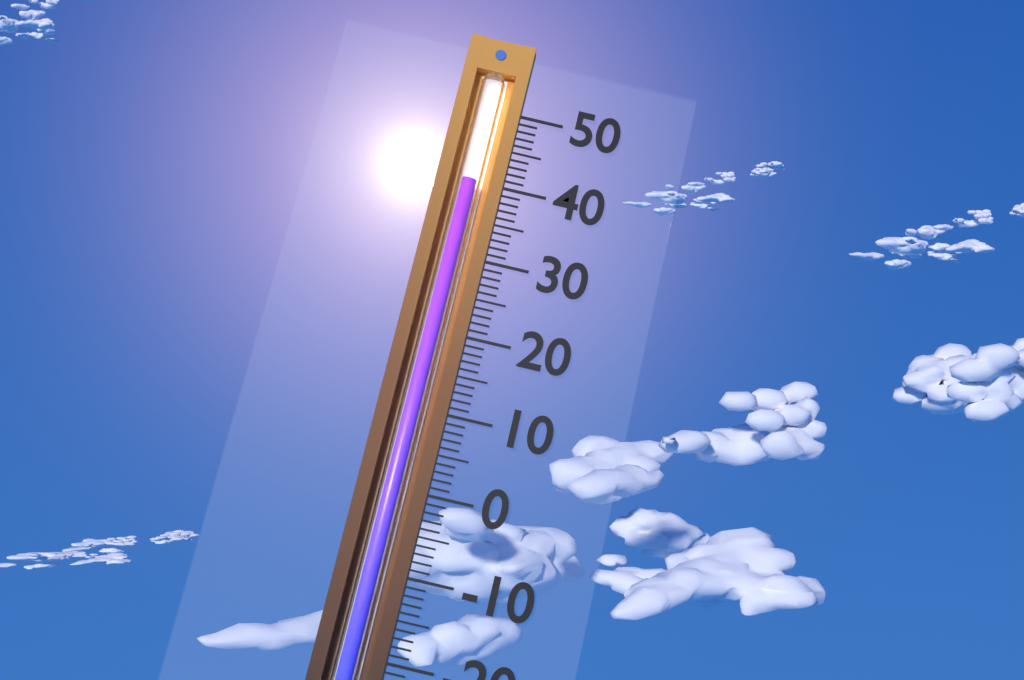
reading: 40 (no unit)
